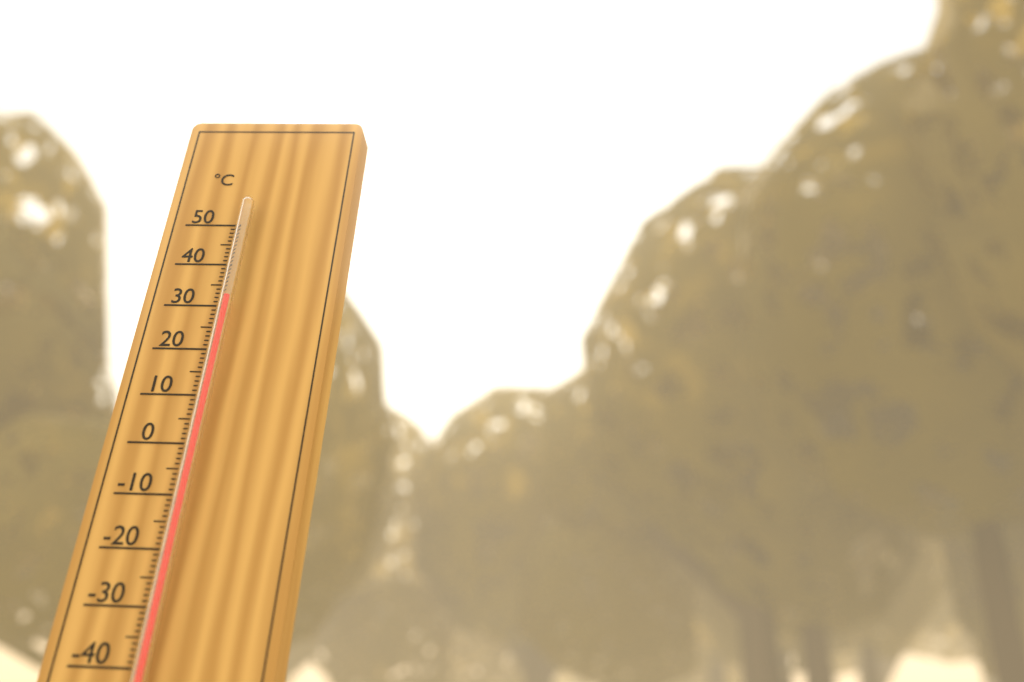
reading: 31 °C
